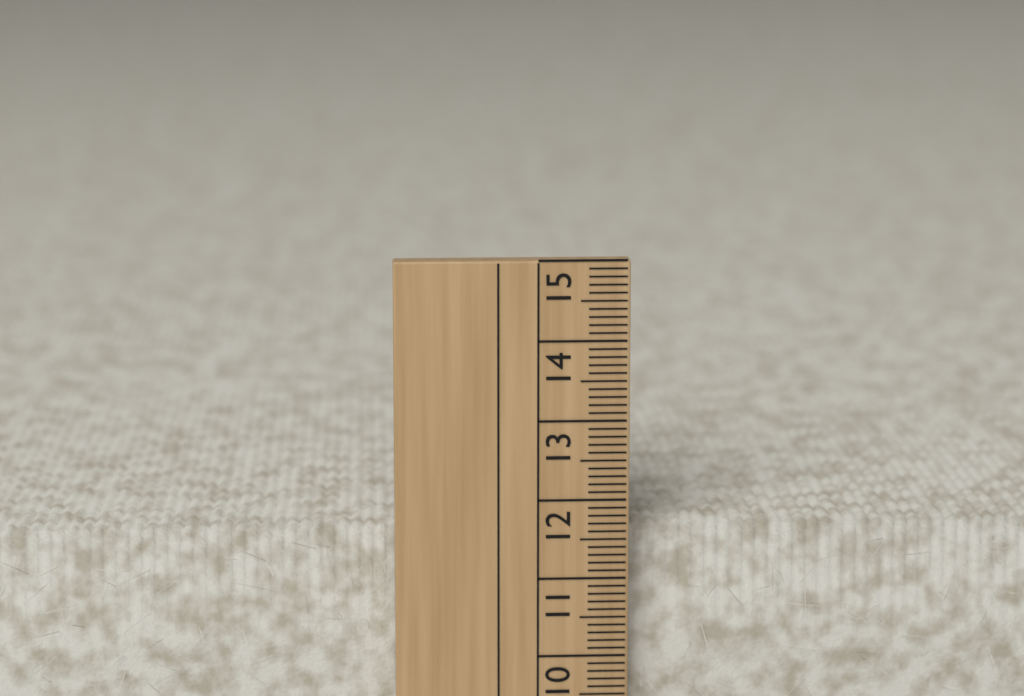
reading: 11.6 cm
